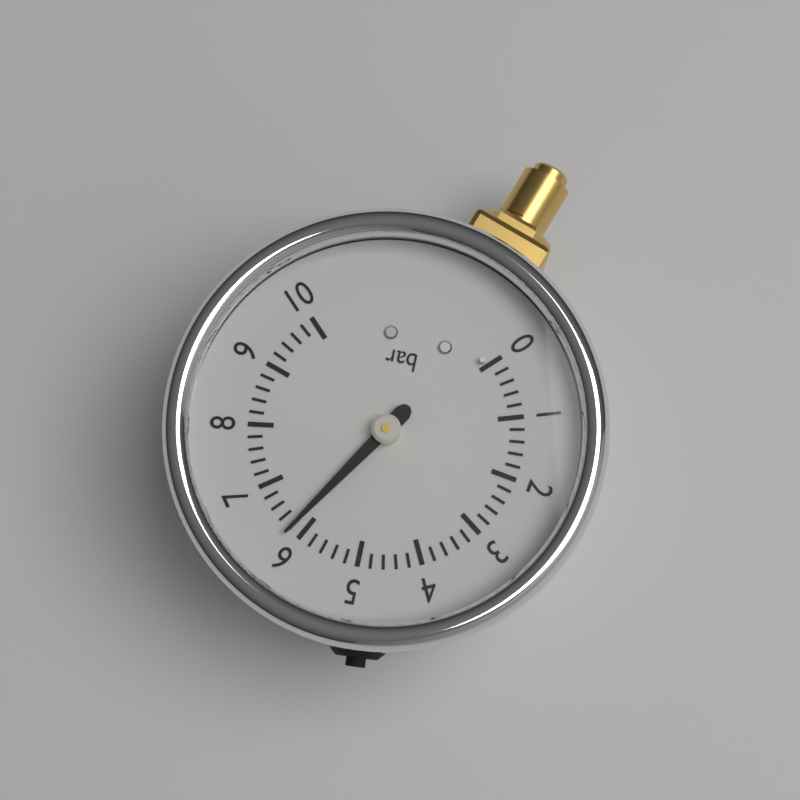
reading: 6.2 bar
